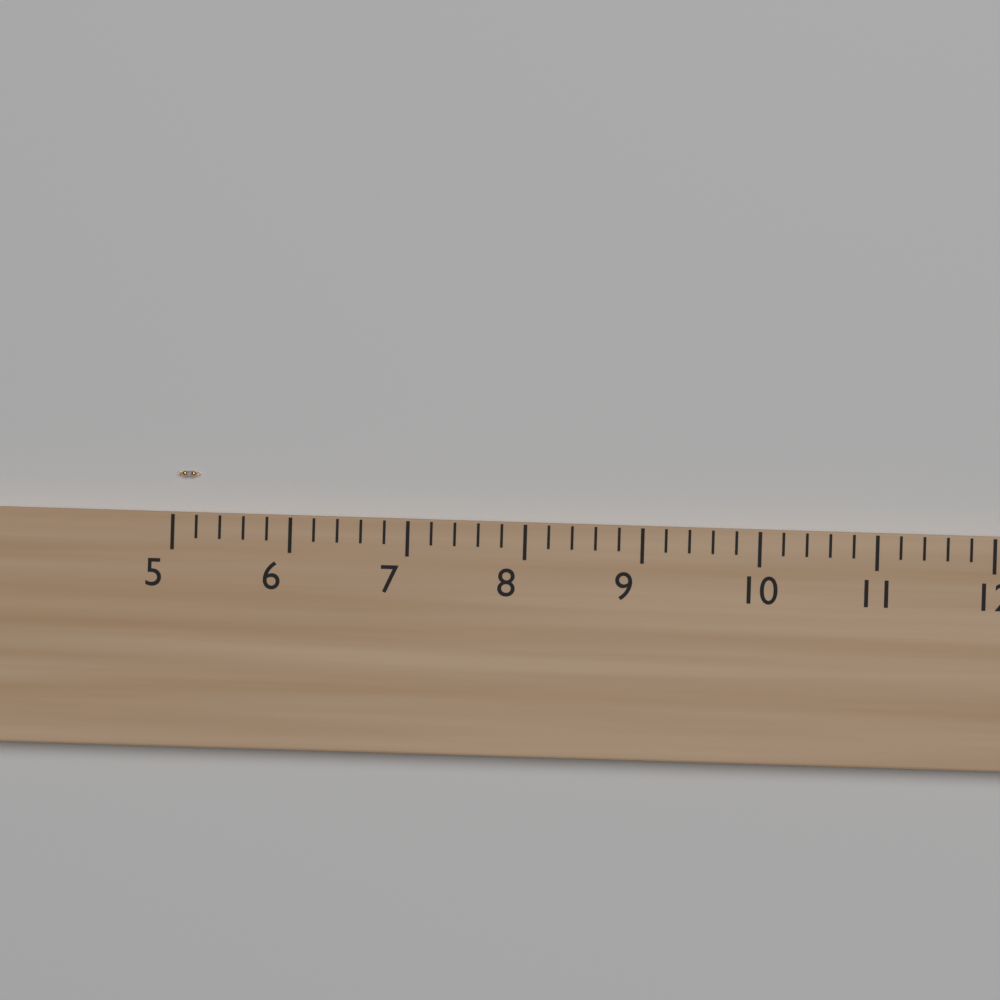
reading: 5.2 (no unit)
